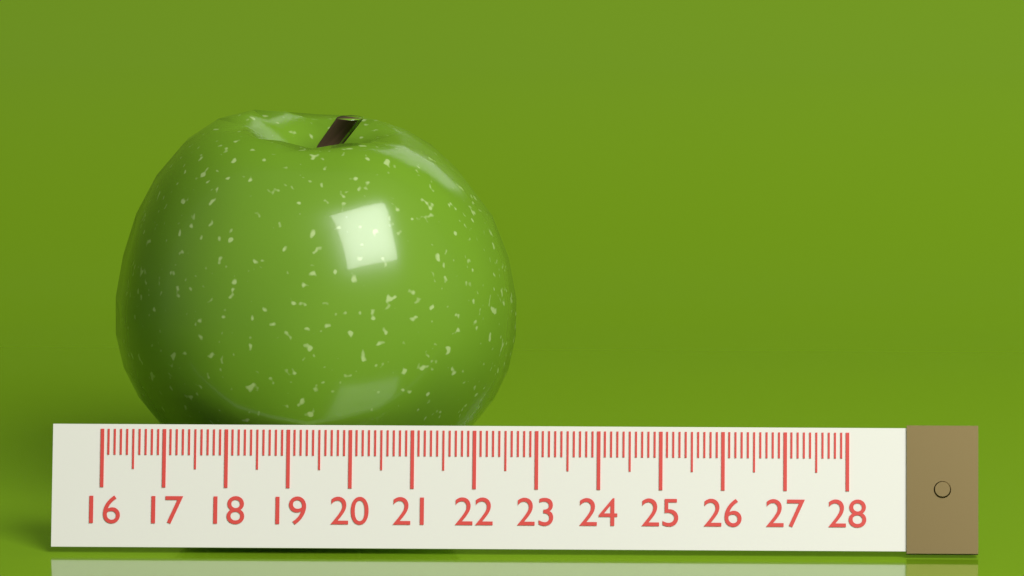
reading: 22.6 (no unit)
